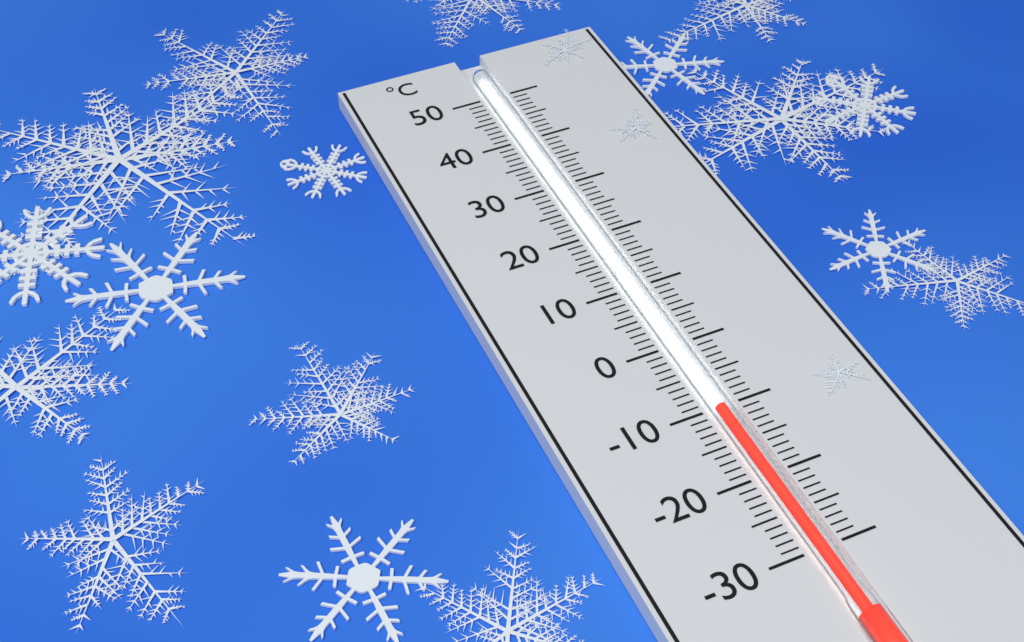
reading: -10 °C
